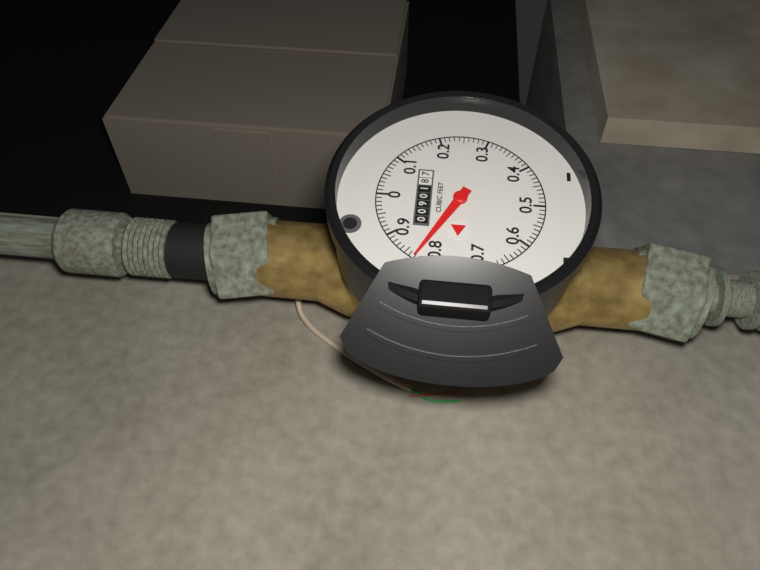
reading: 0.83 cubic feet
